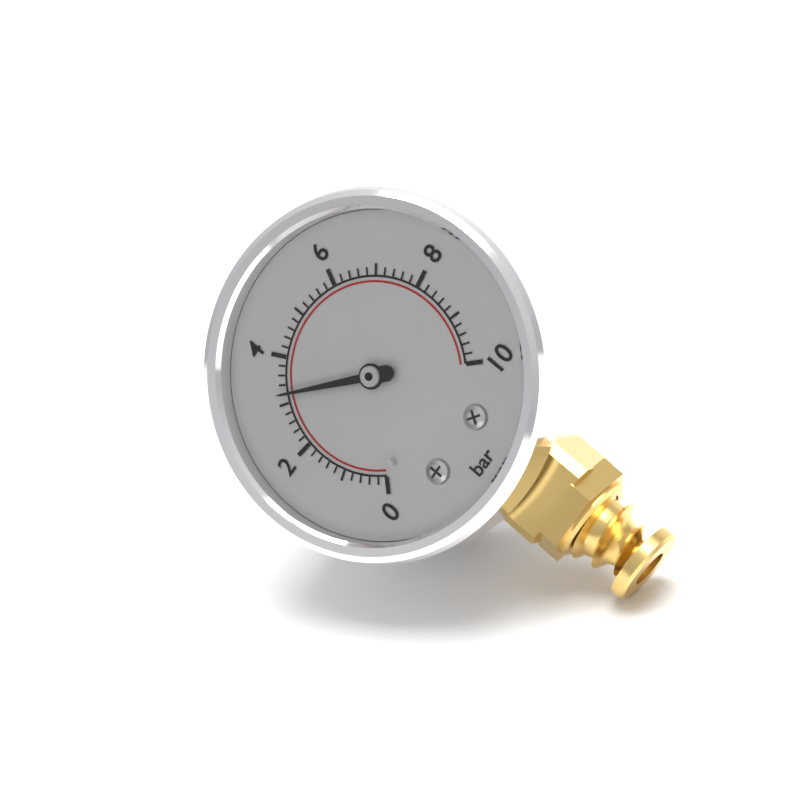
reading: 3.2 bar
